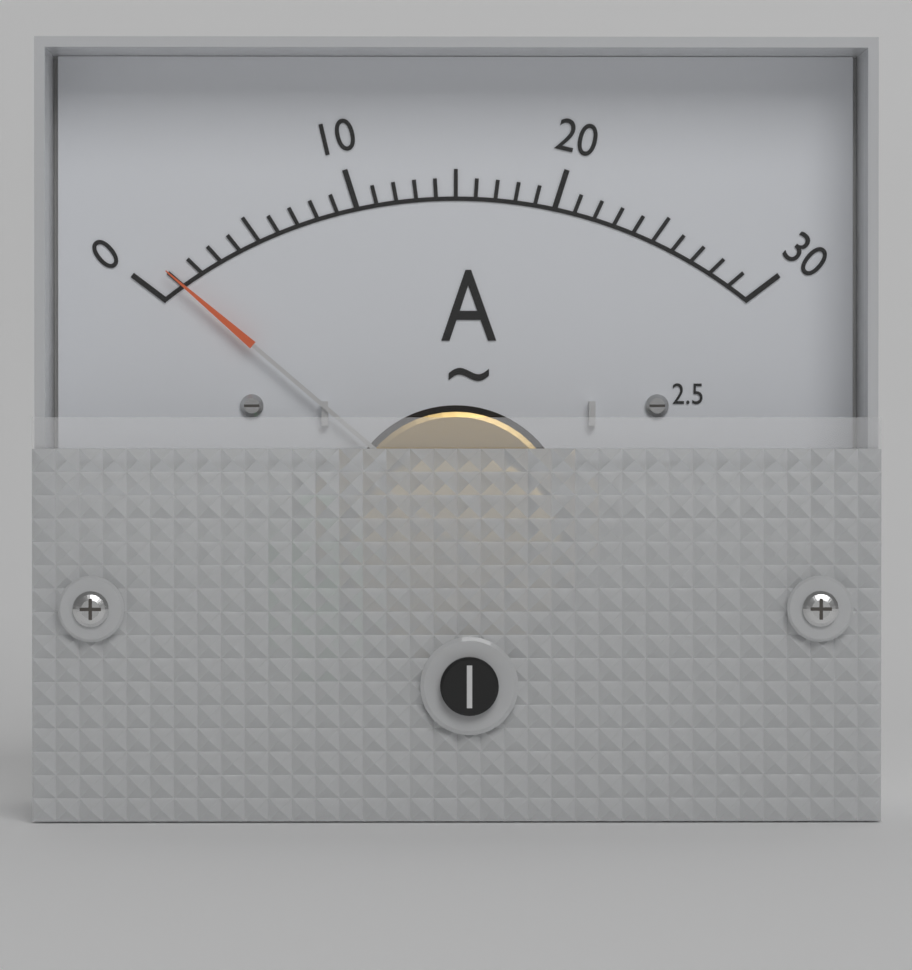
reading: 1 A
